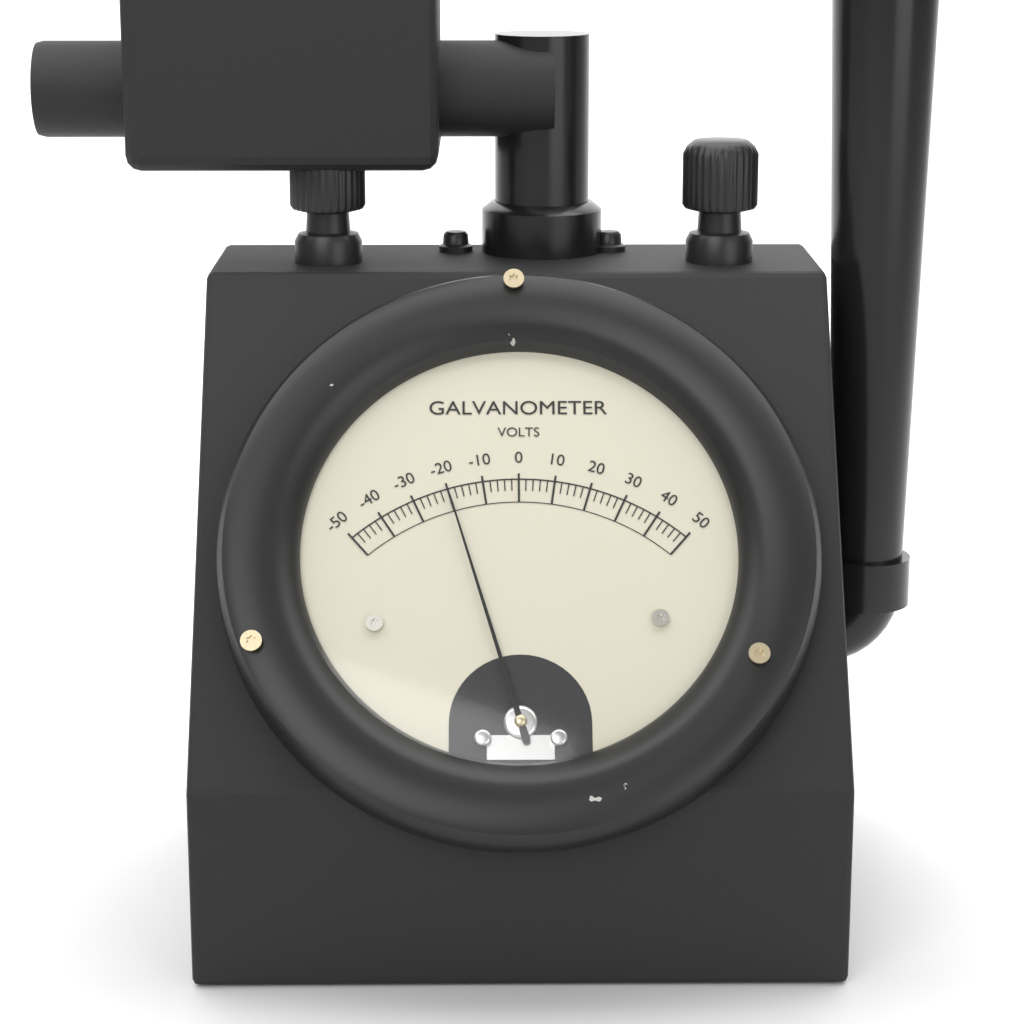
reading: -20 V
